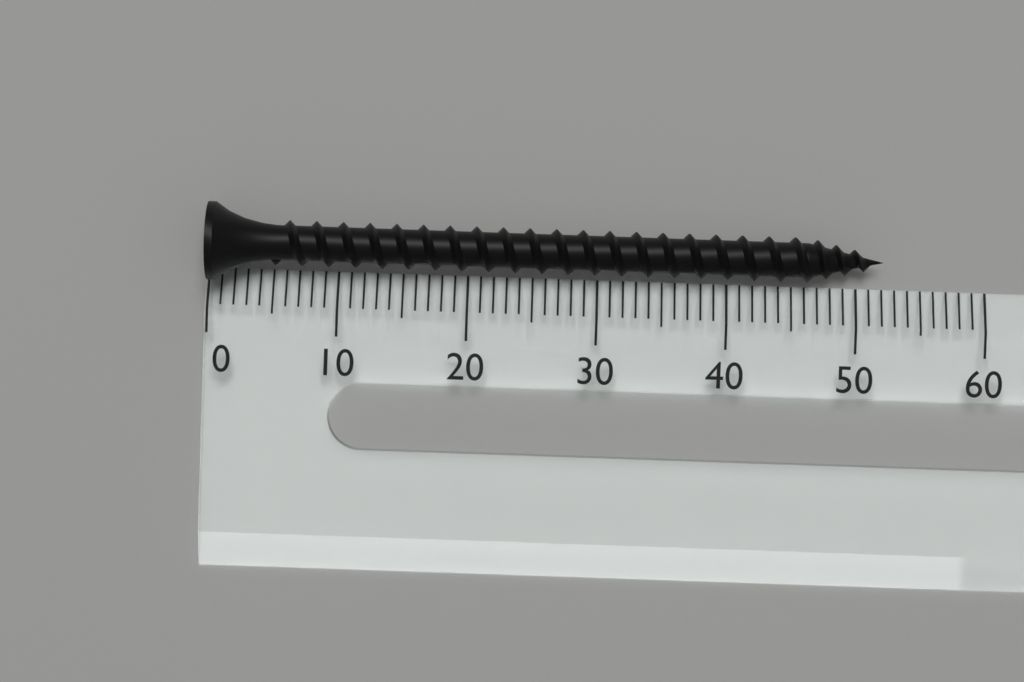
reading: 52 (no unit)
